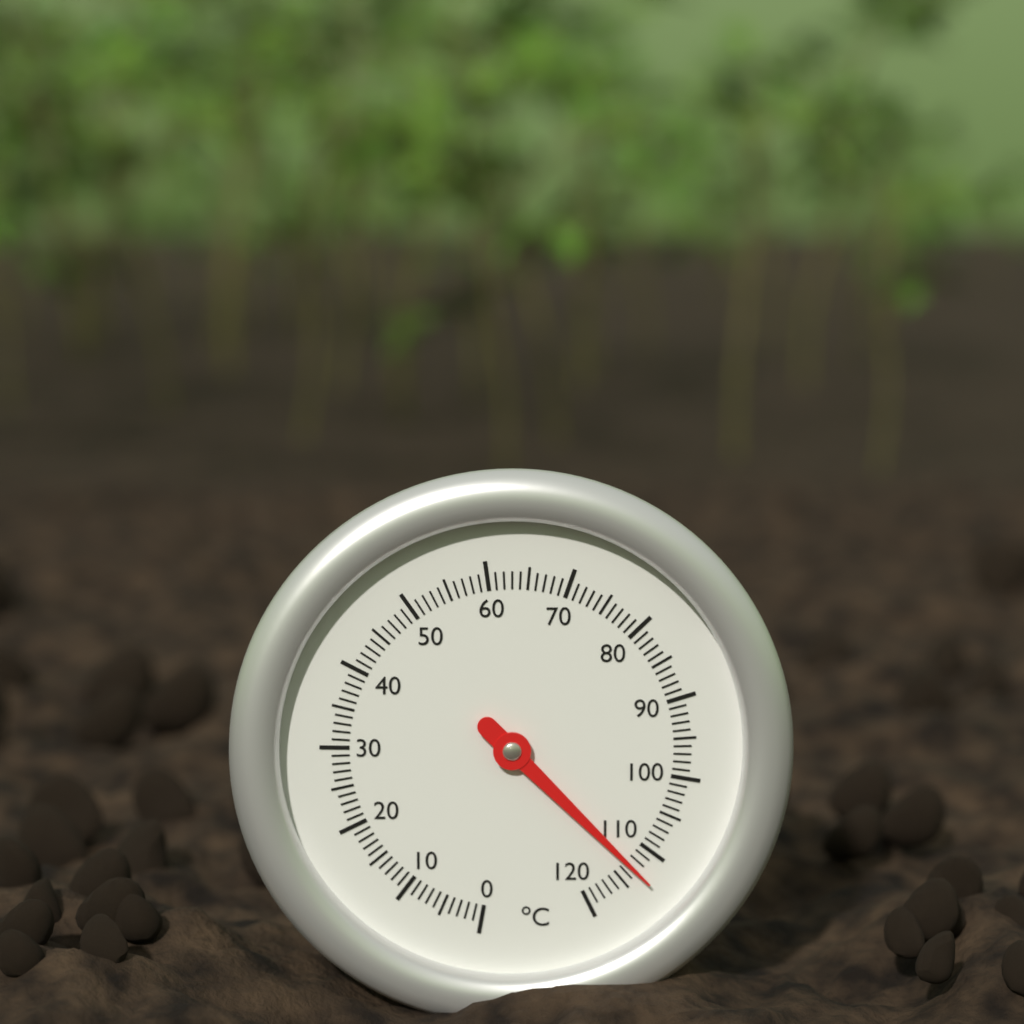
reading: 113 °C
